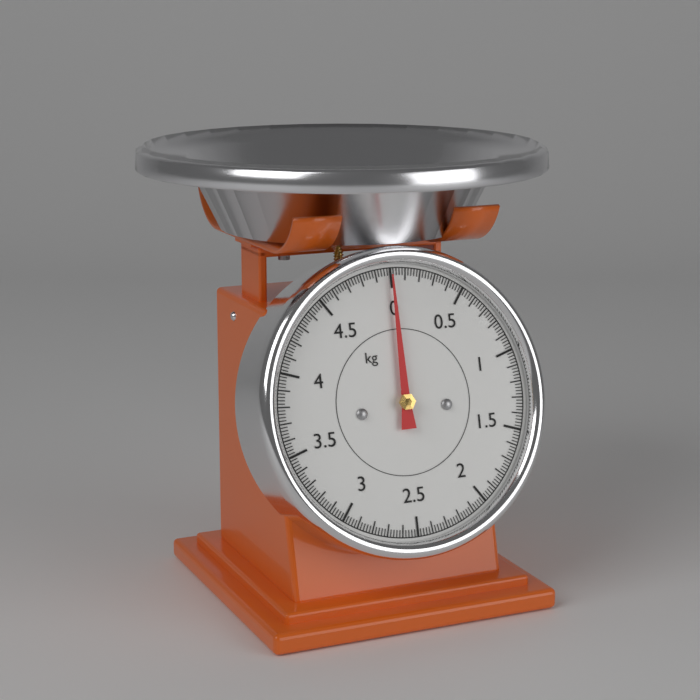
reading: 0.00 kg
